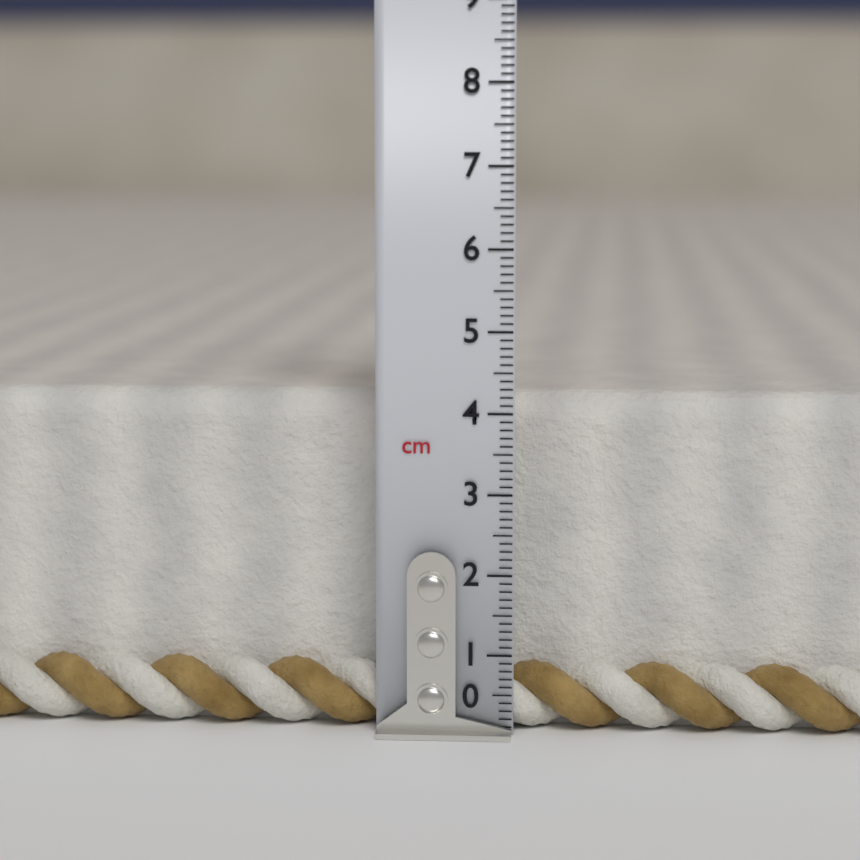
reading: 4.2 cm
